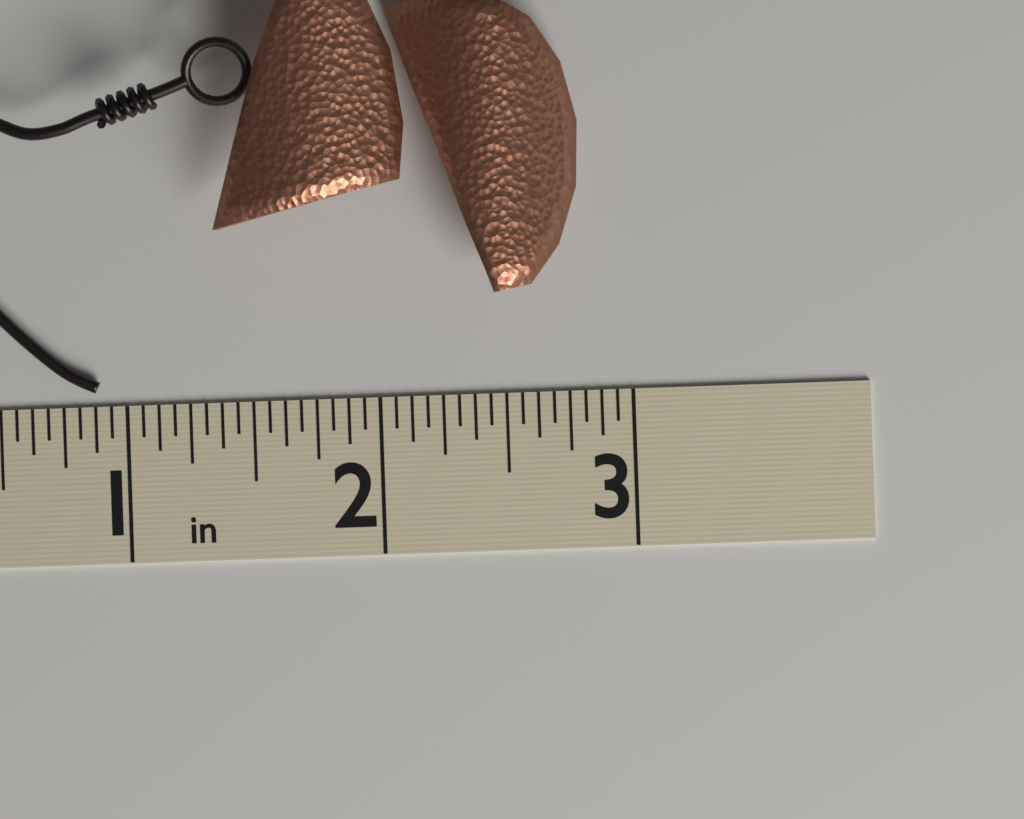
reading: 2.8125 in
